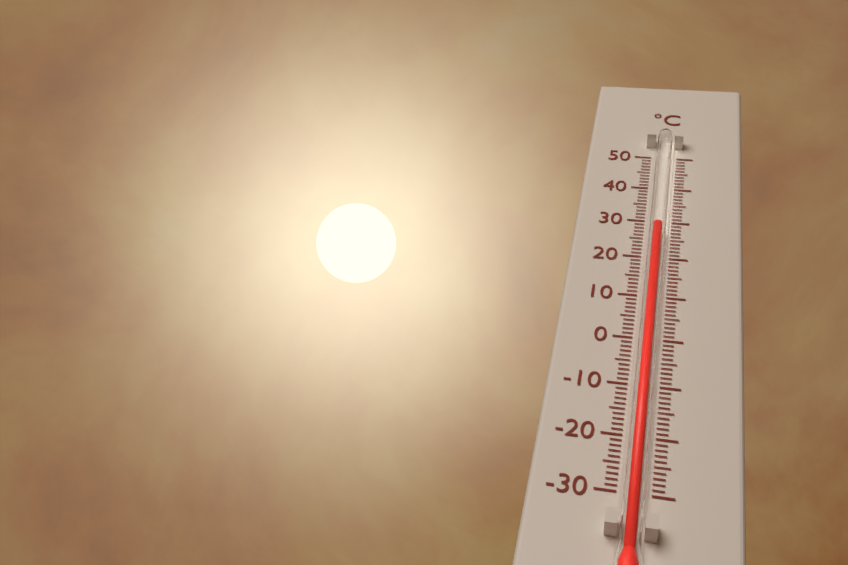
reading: 27 °C
